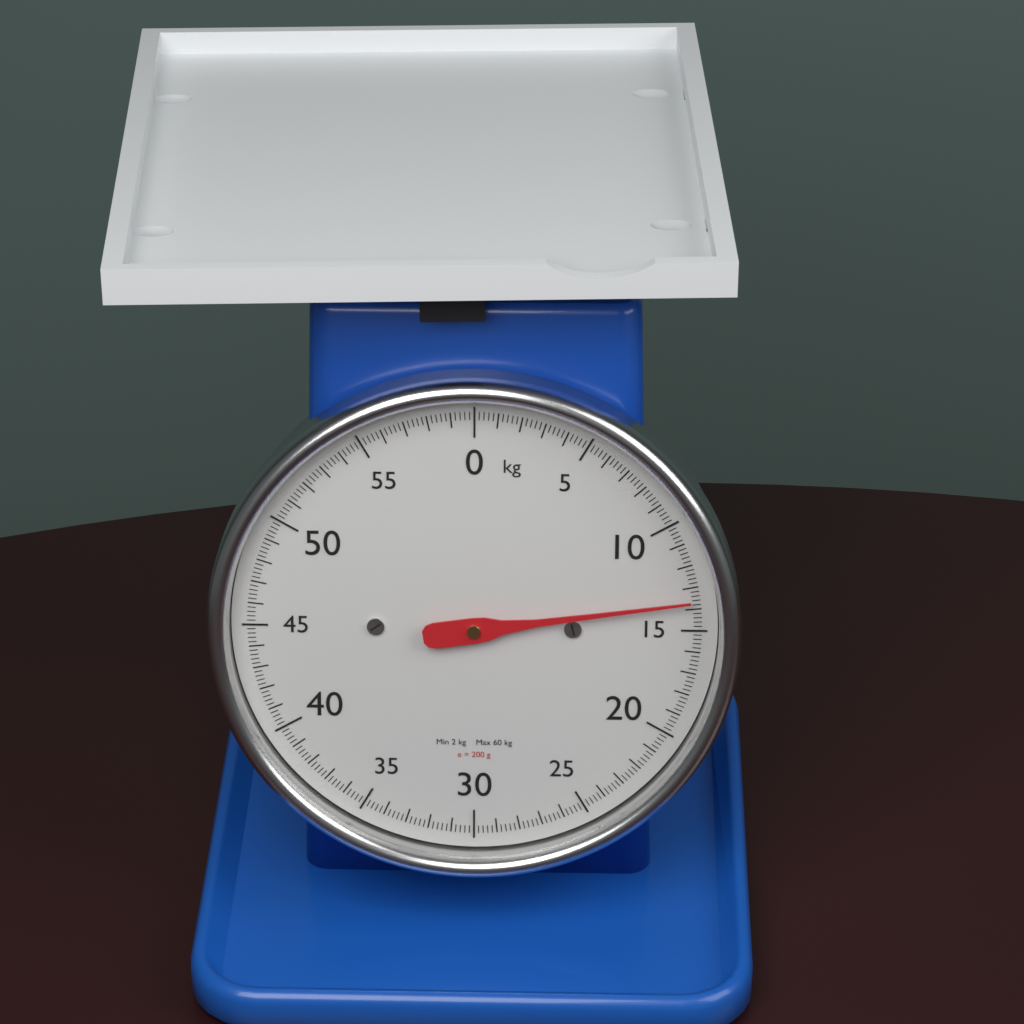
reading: 13.6 kg
